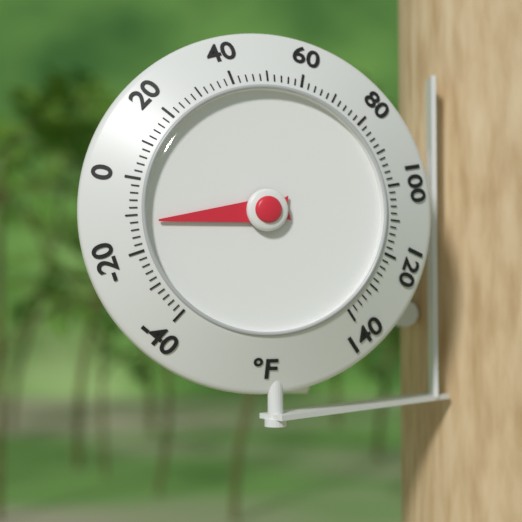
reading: -12 °F
